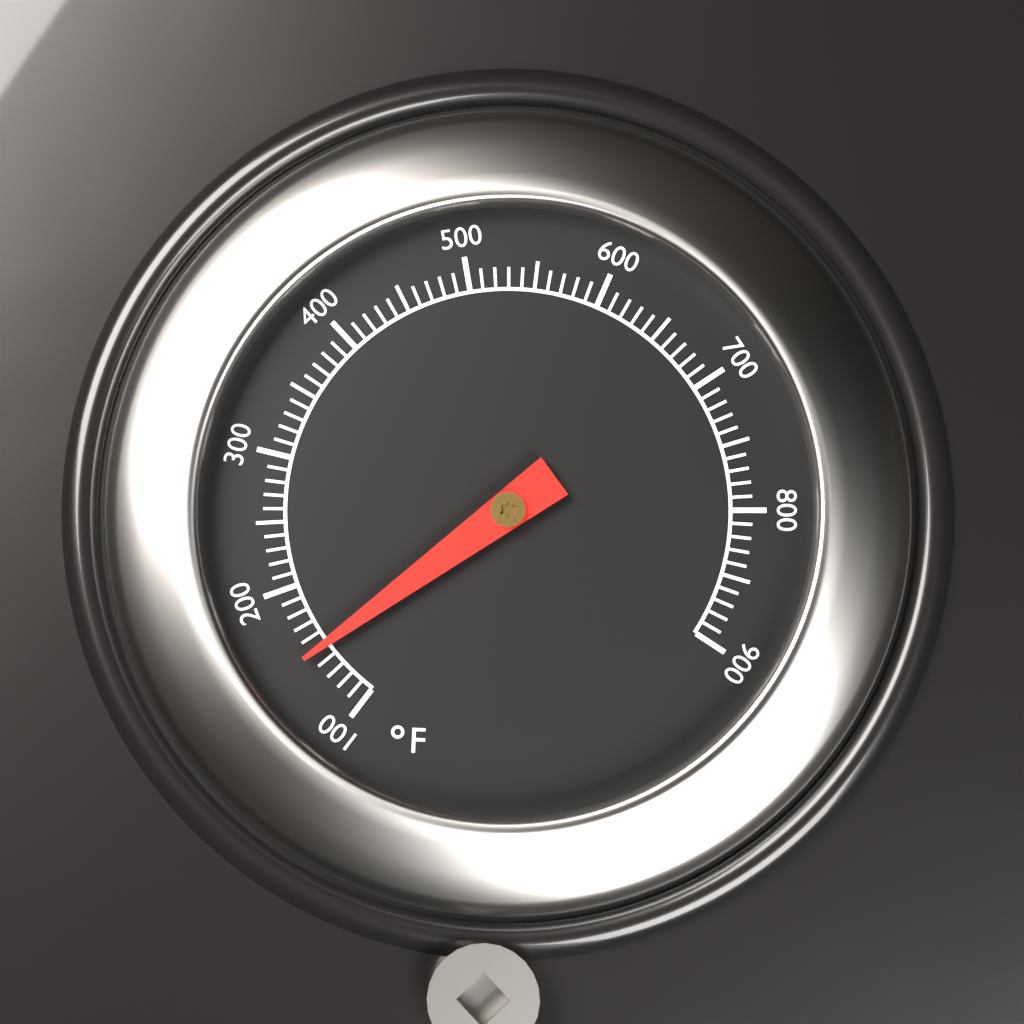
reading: 150 °F
